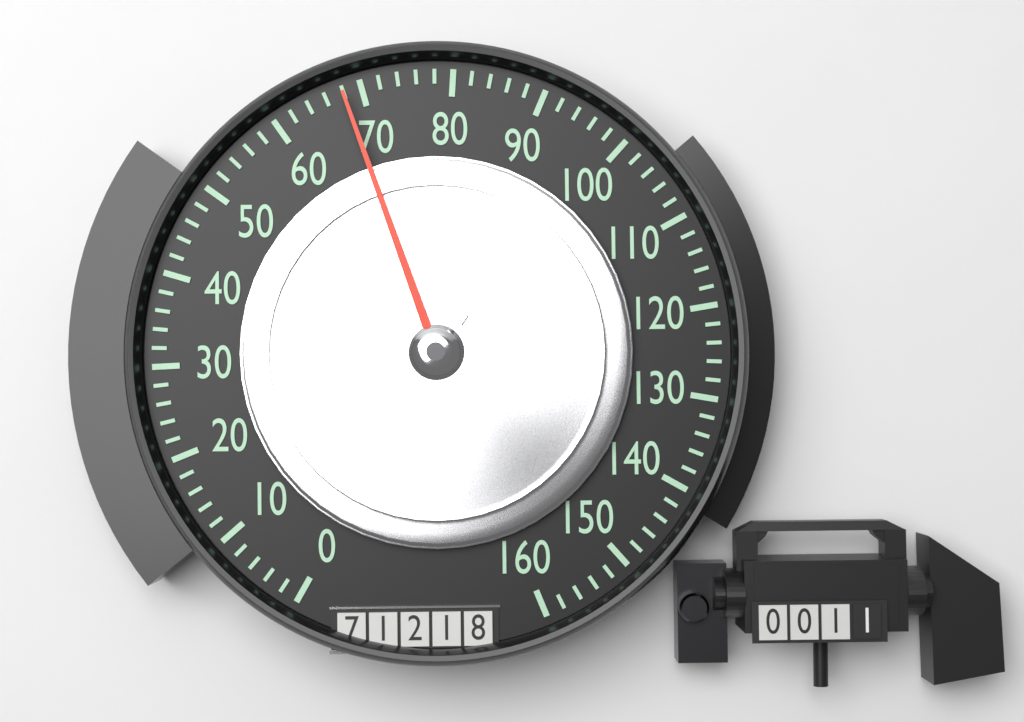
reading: 68 (no unit)
